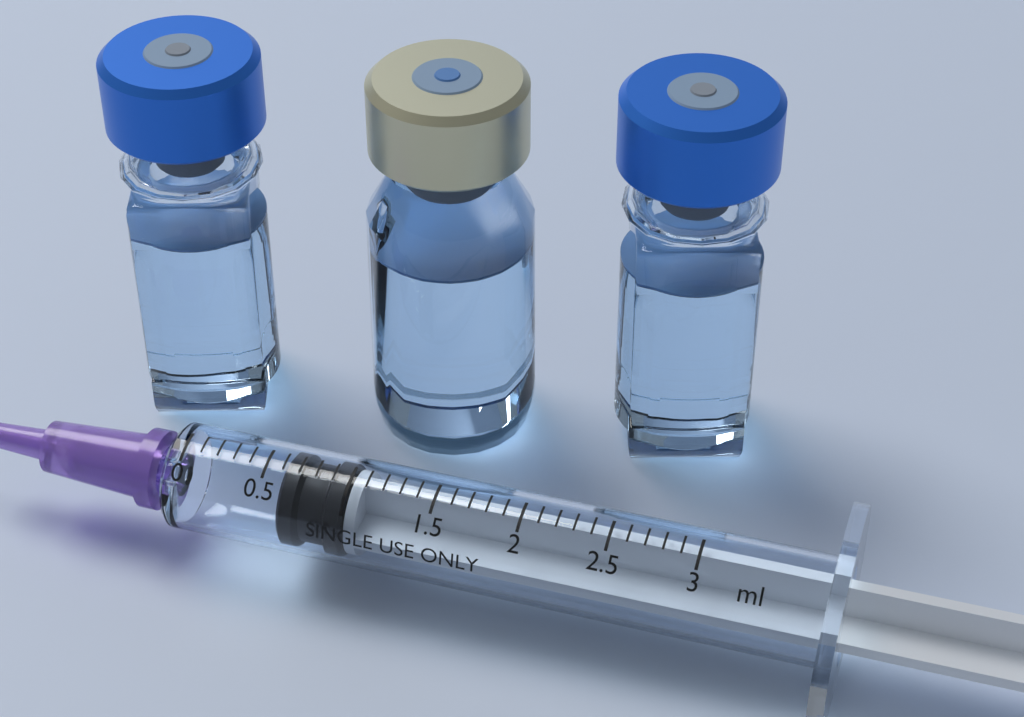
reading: 0.6 ml
